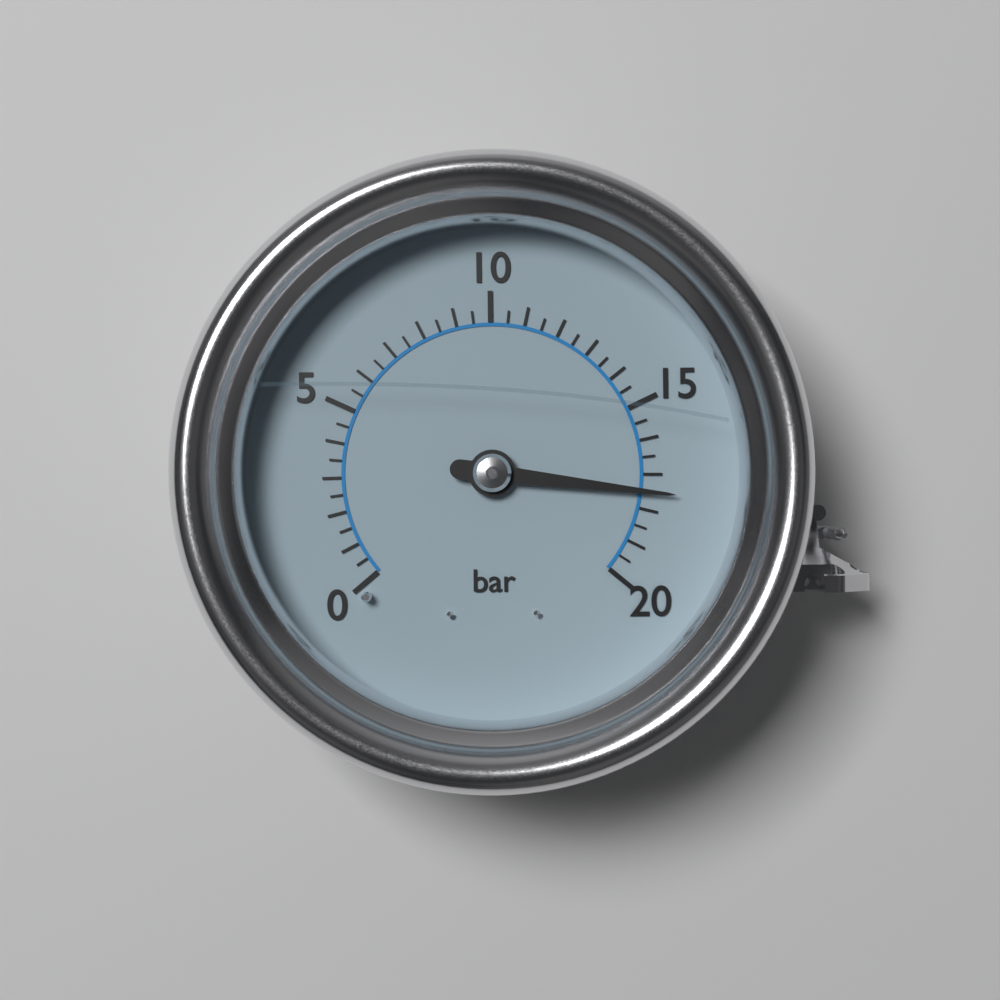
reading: 17.5 bar
